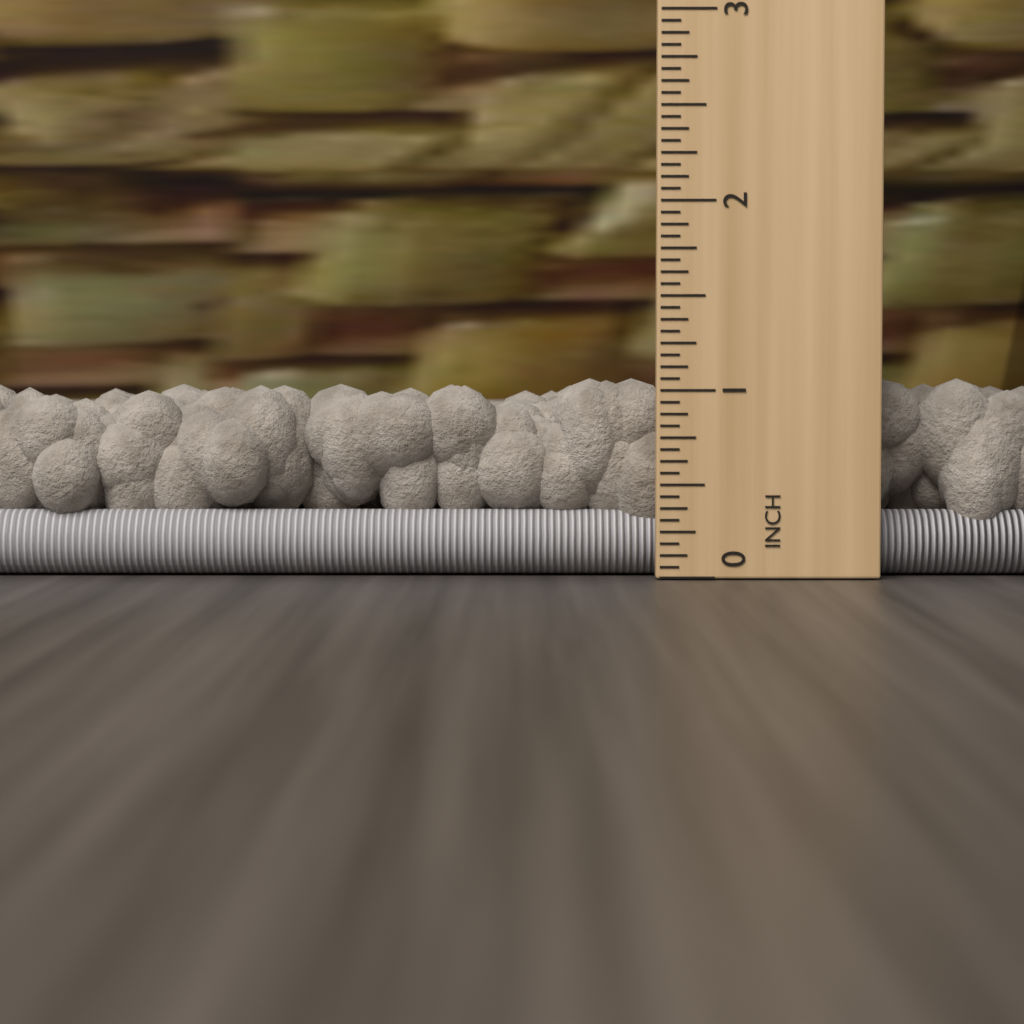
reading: 1.0625 in
